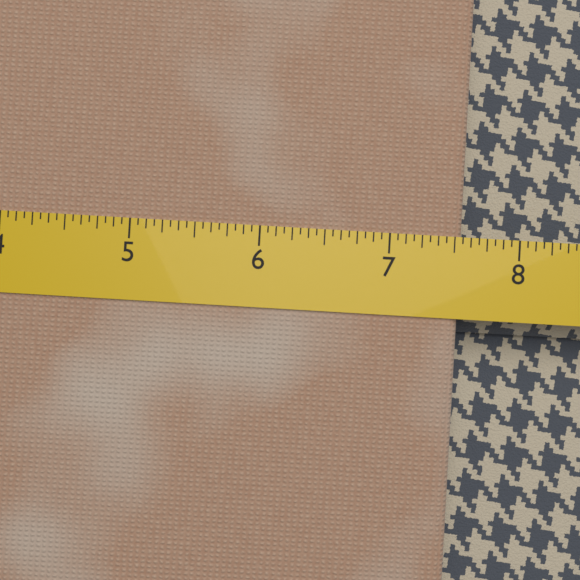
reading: 7.5625 (no unit)
